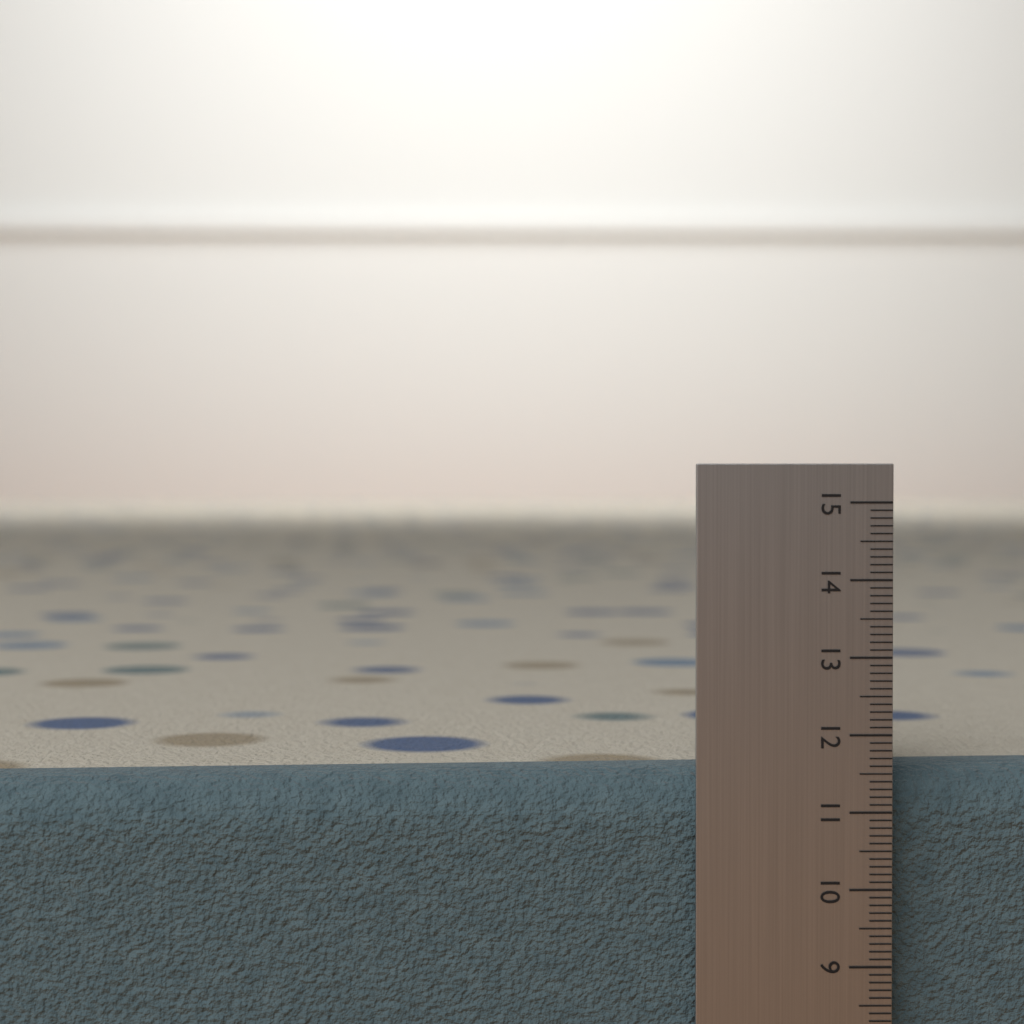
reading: 11.5 (no unit)
